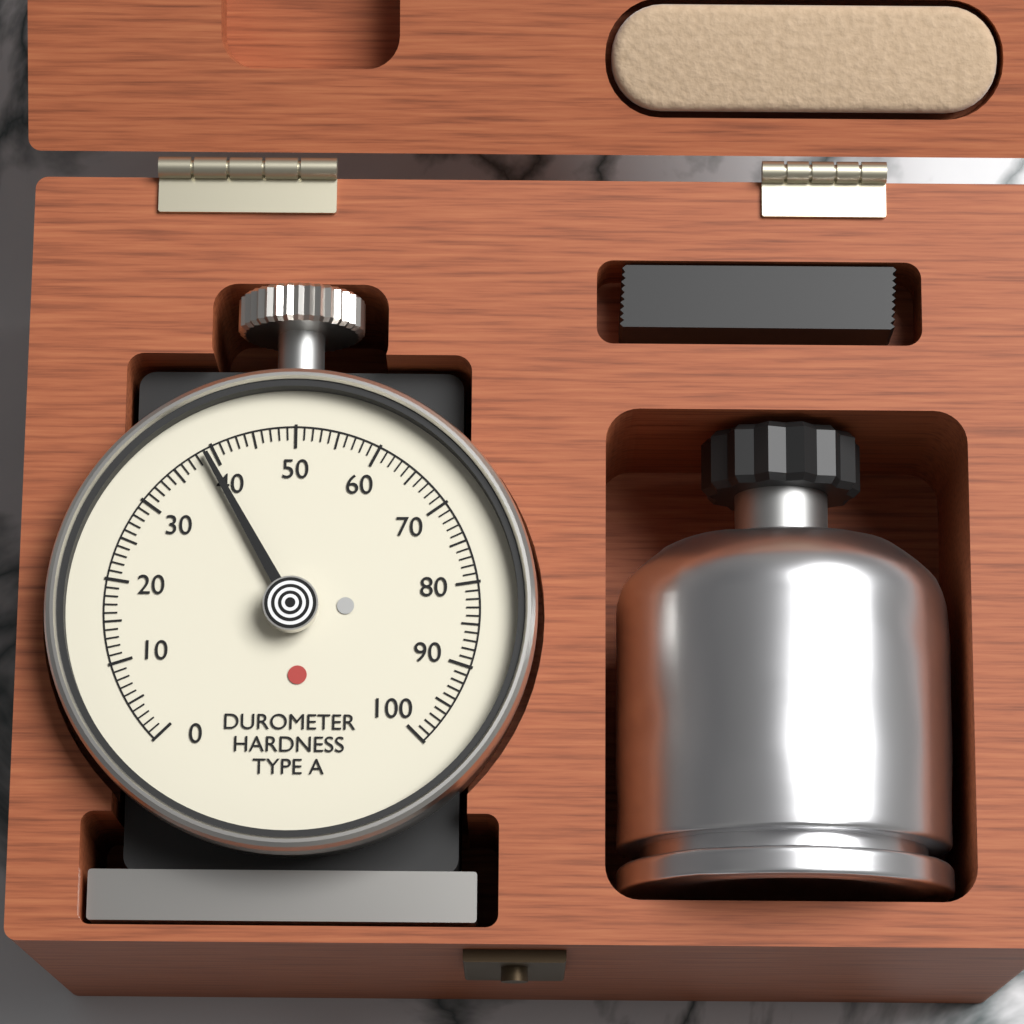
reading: 39 Shore A
